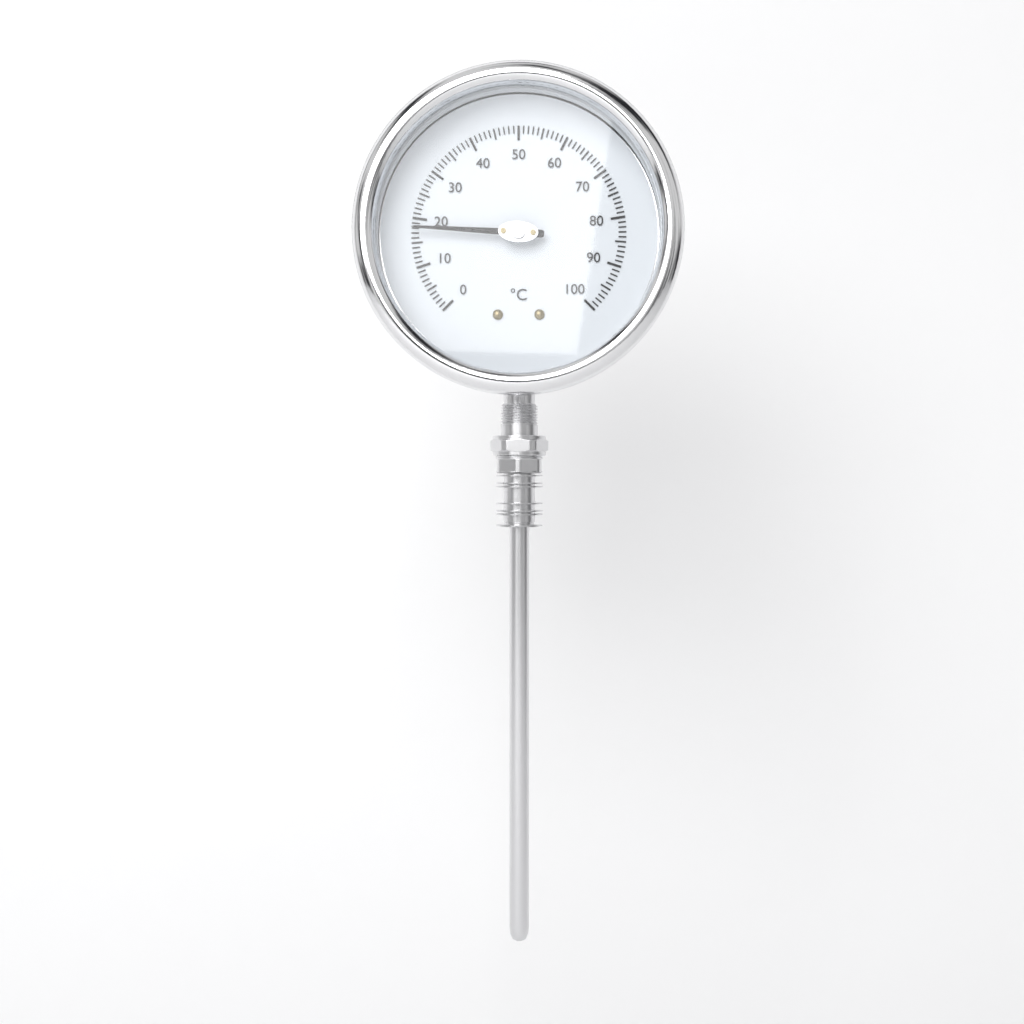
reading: 18 °C
